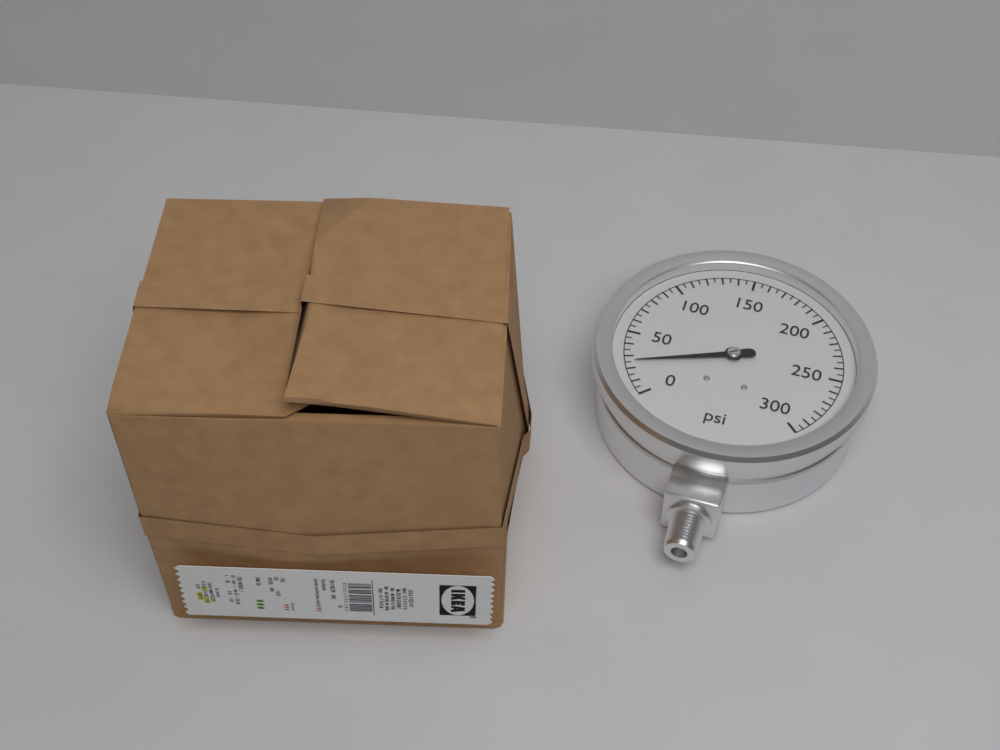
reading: 25 psi
